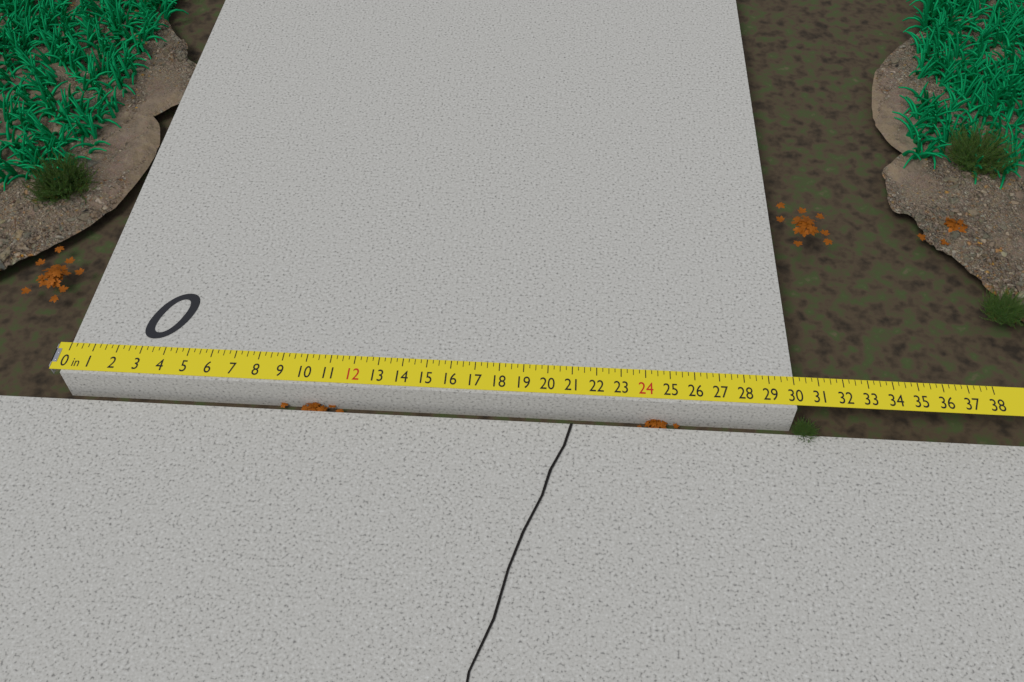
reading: 30.00 in
